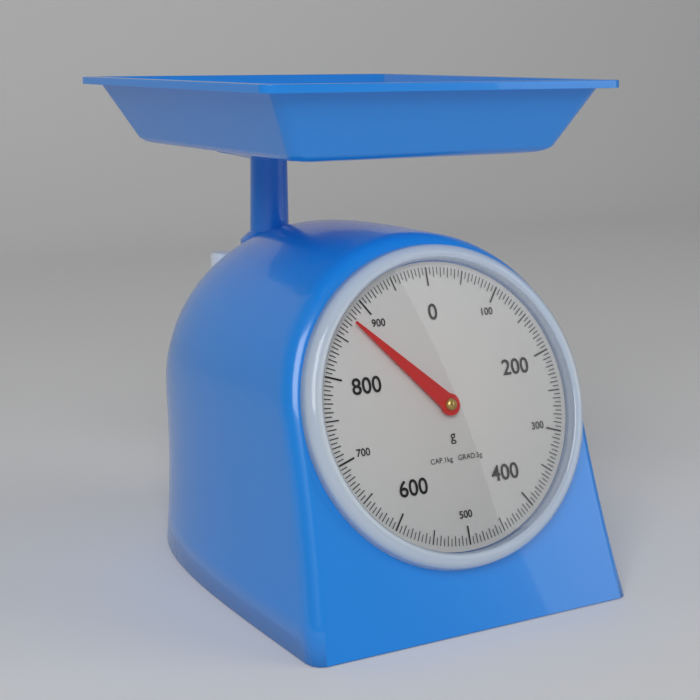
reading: 875 g
